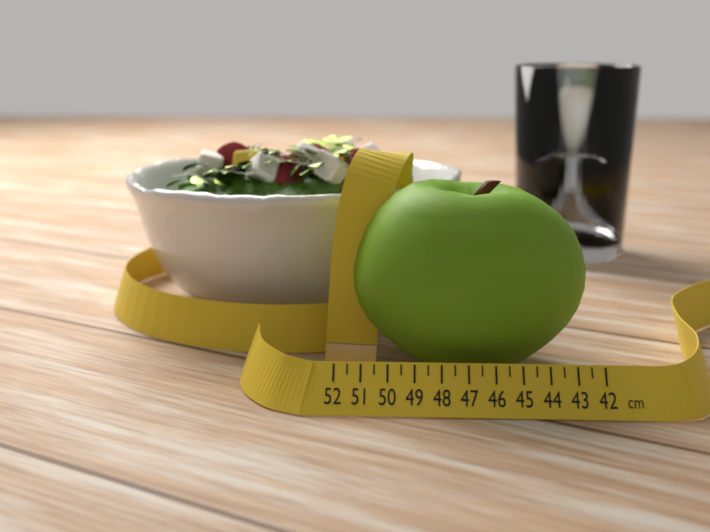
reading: 51.5 cm
